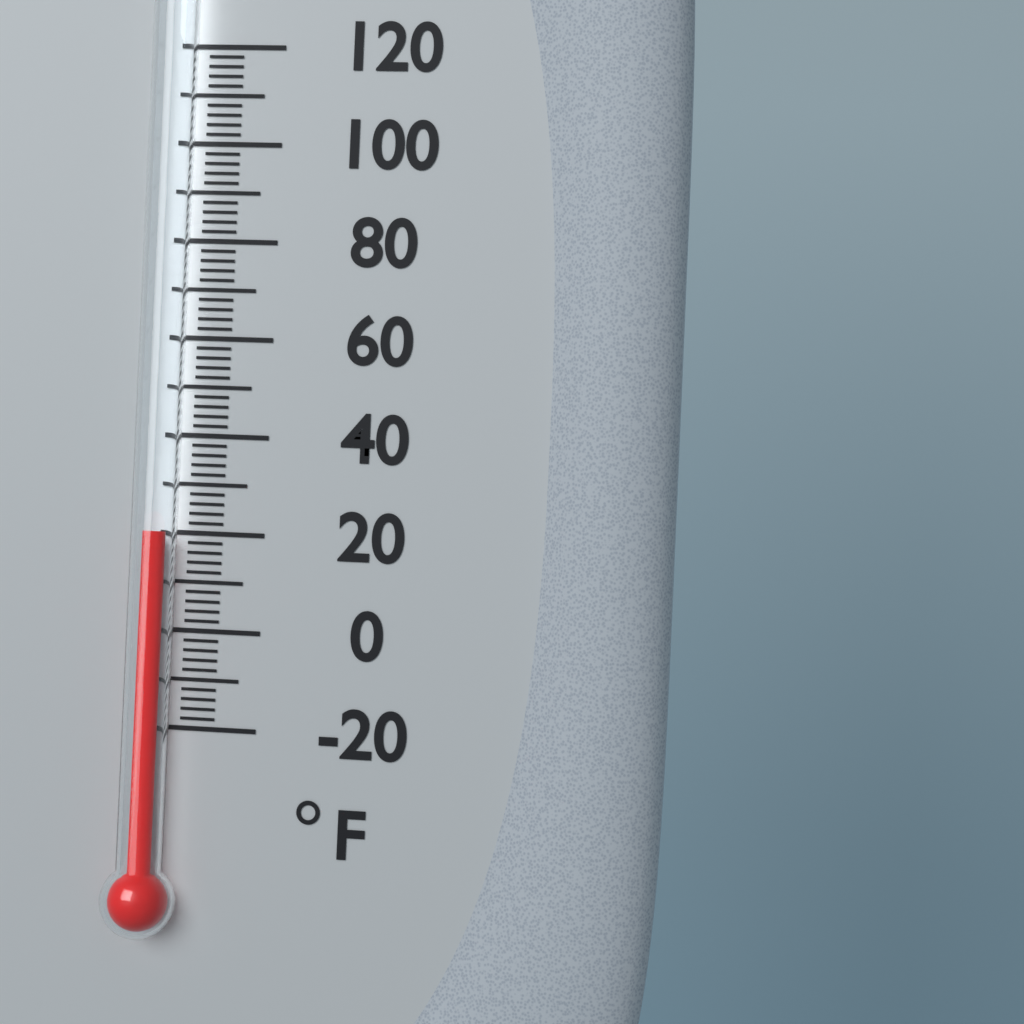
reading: 20 °F
